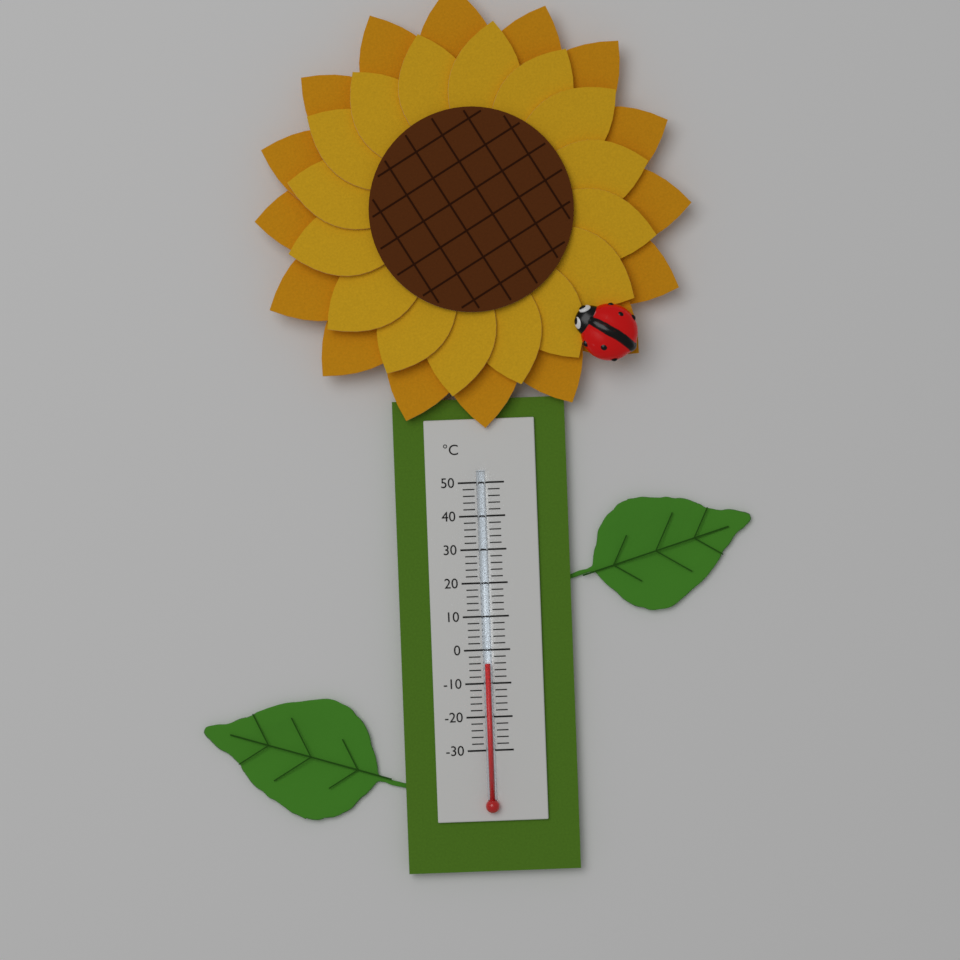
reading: -4 °C
